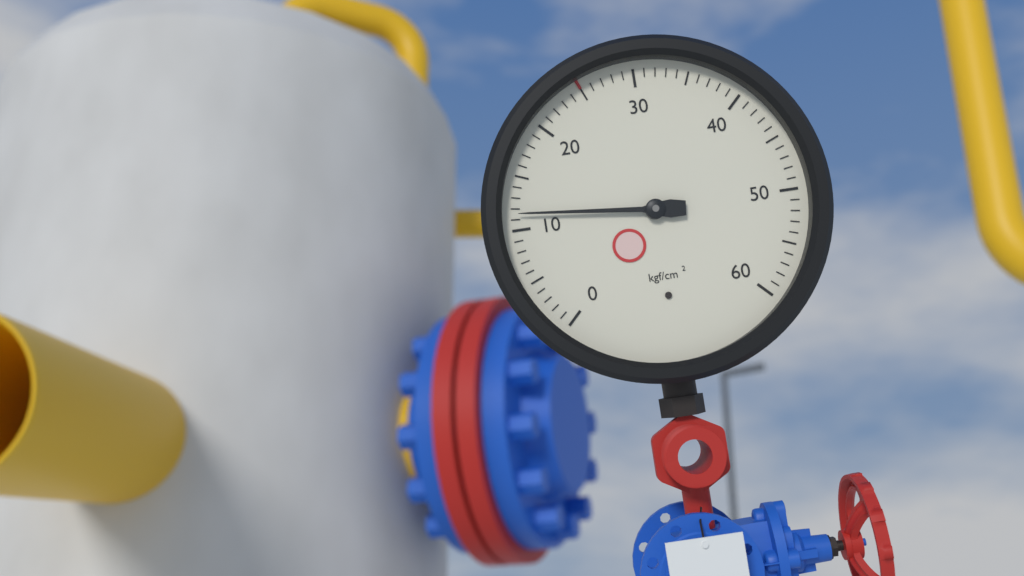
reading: 11.5 kgf/cm²
